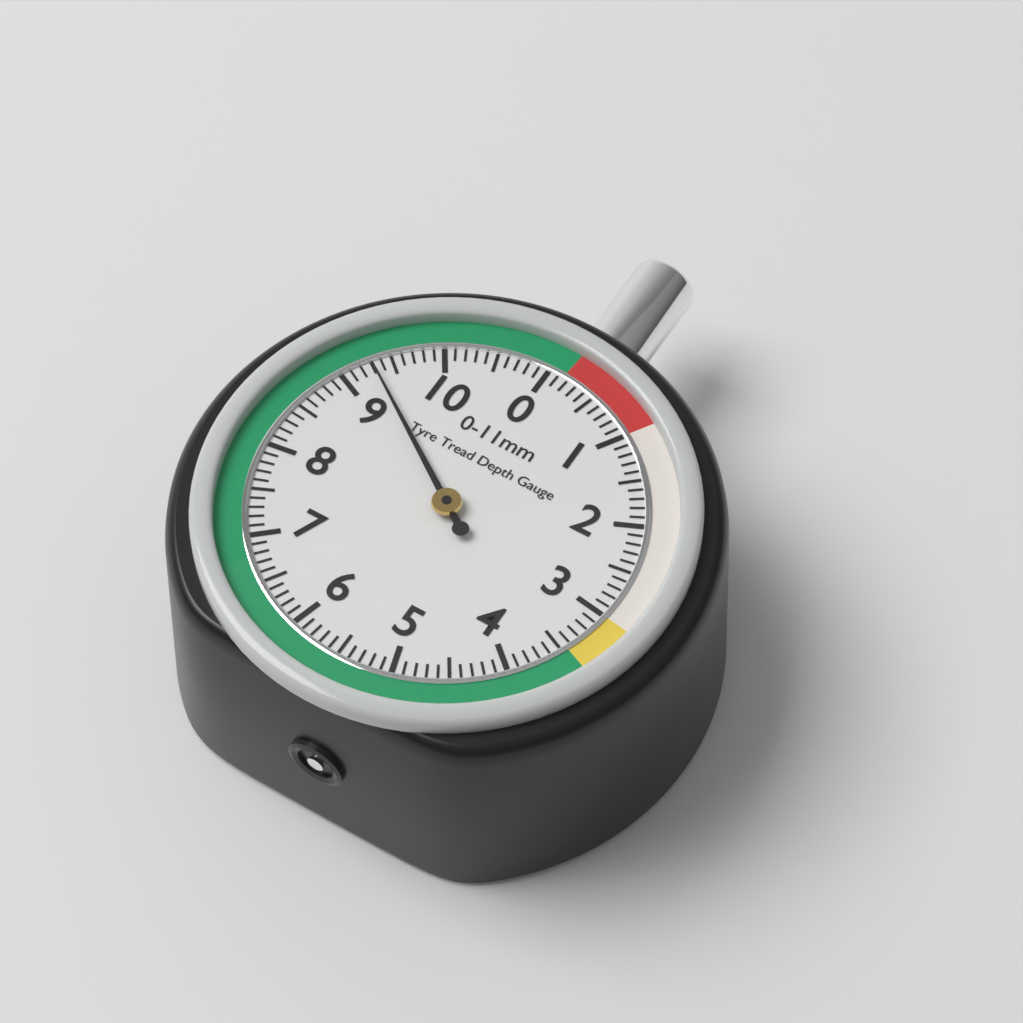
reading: 9.3 mm
